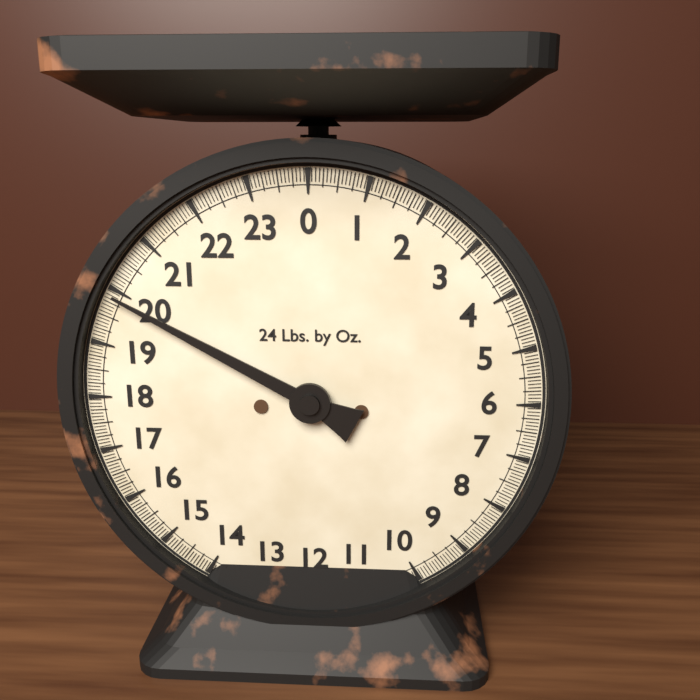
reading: 19.8750 lb
